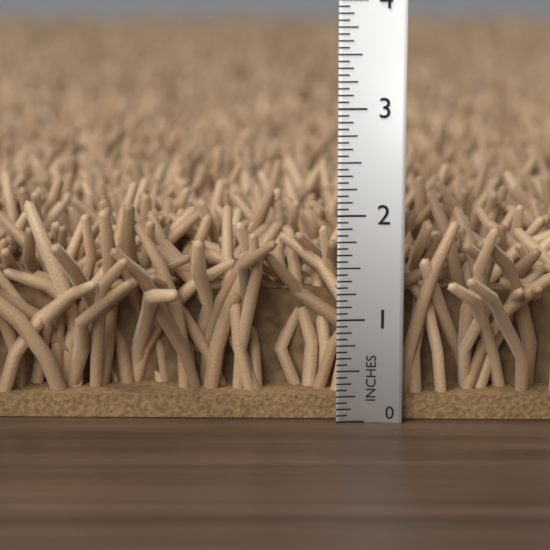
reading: 2.1250 in
